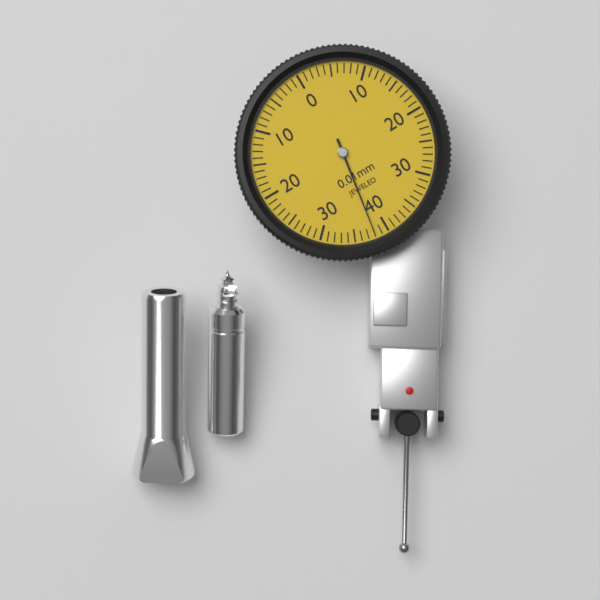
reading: 0.38 mm
